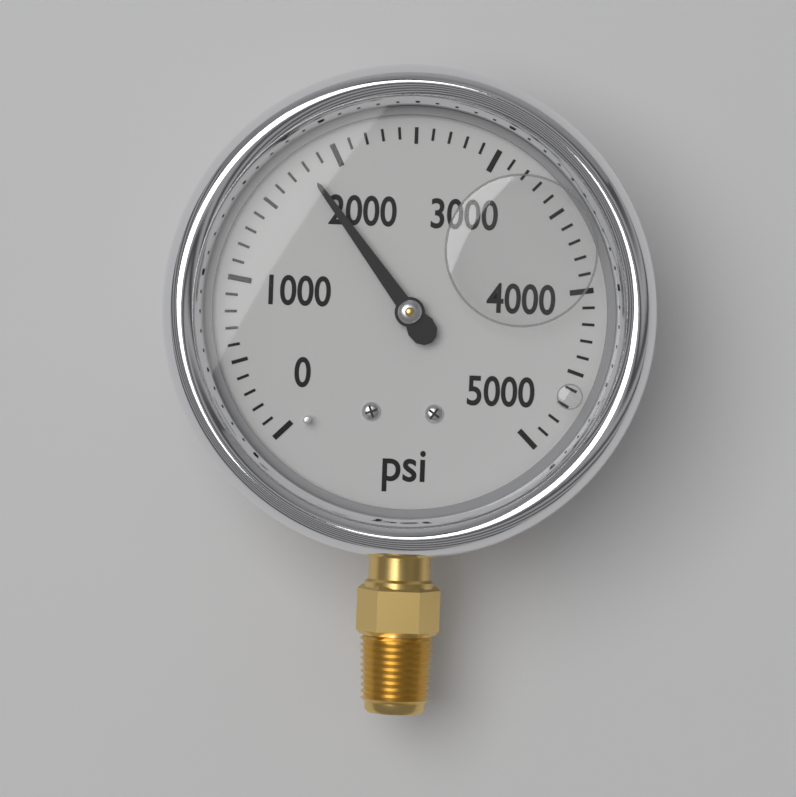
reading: 1800 psi
